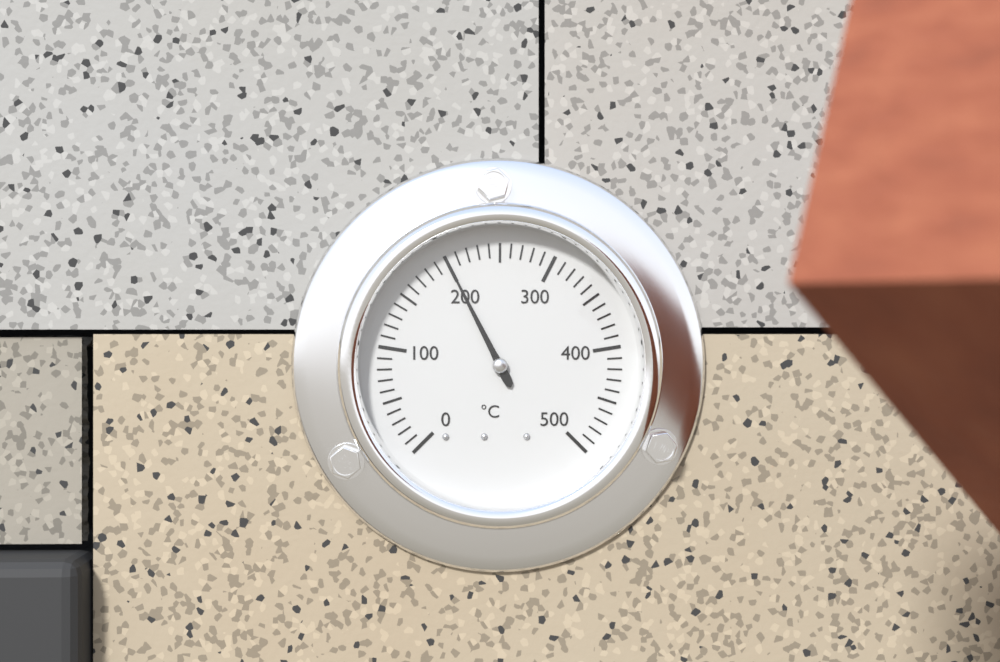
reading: 200 °C
